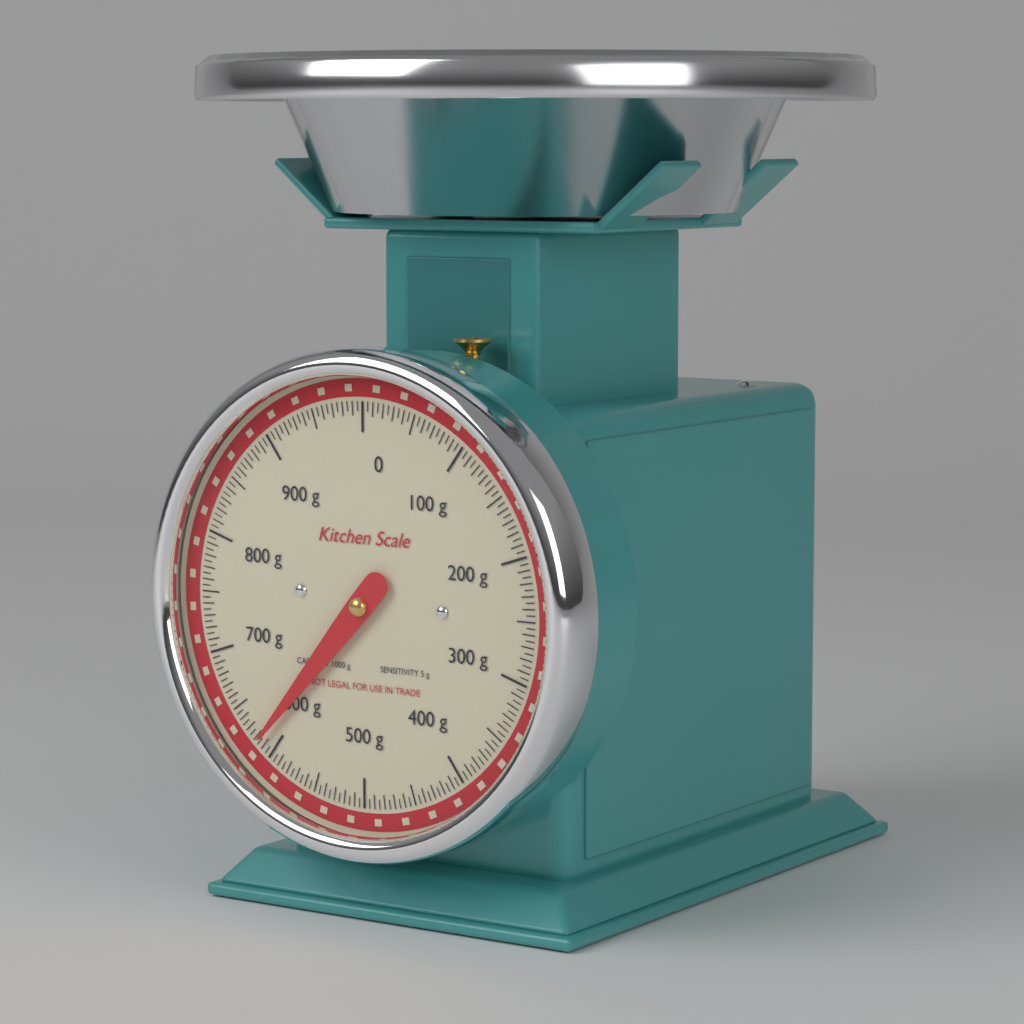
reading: 615 g
